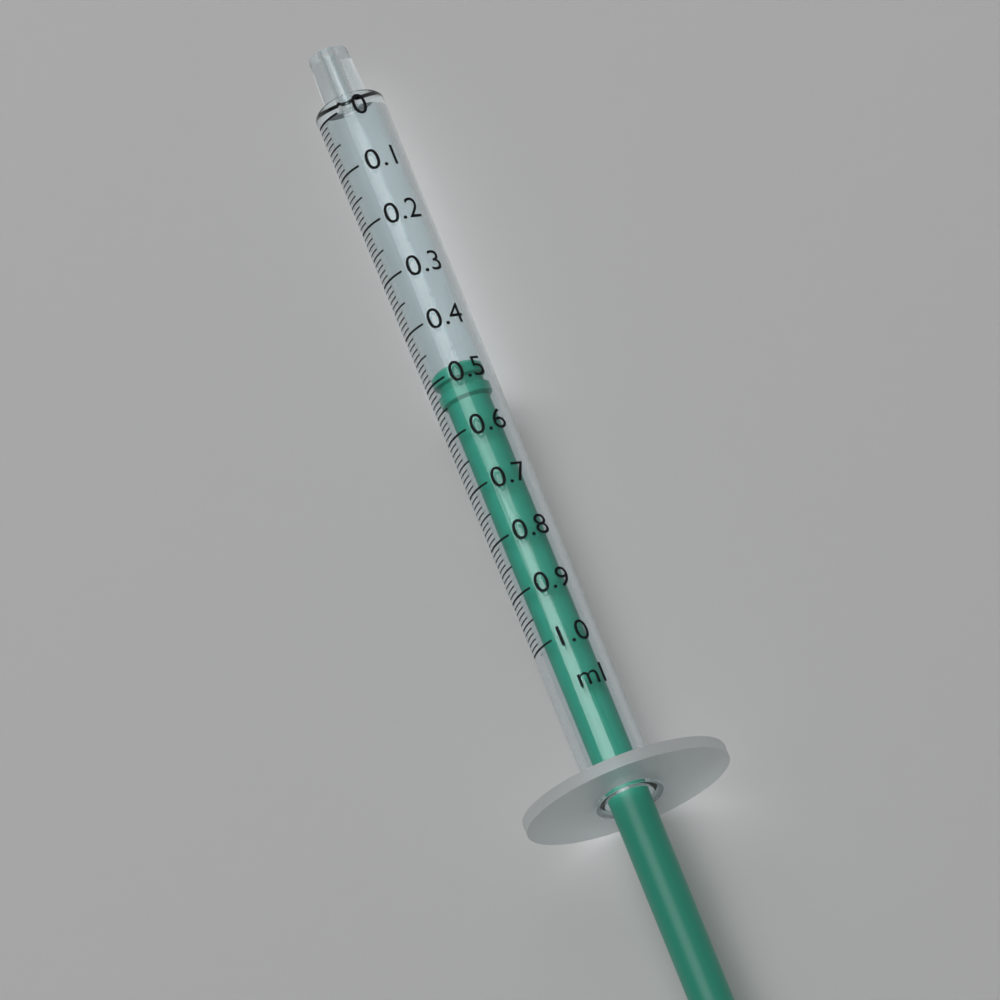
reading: 0.48 ml
